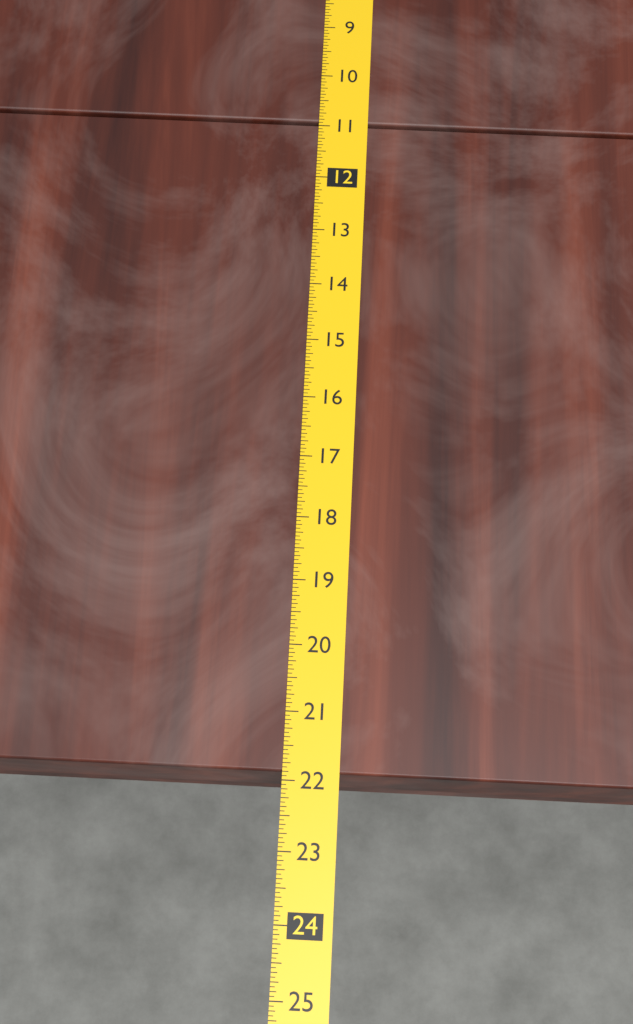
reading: 21.8750 (no unit)
